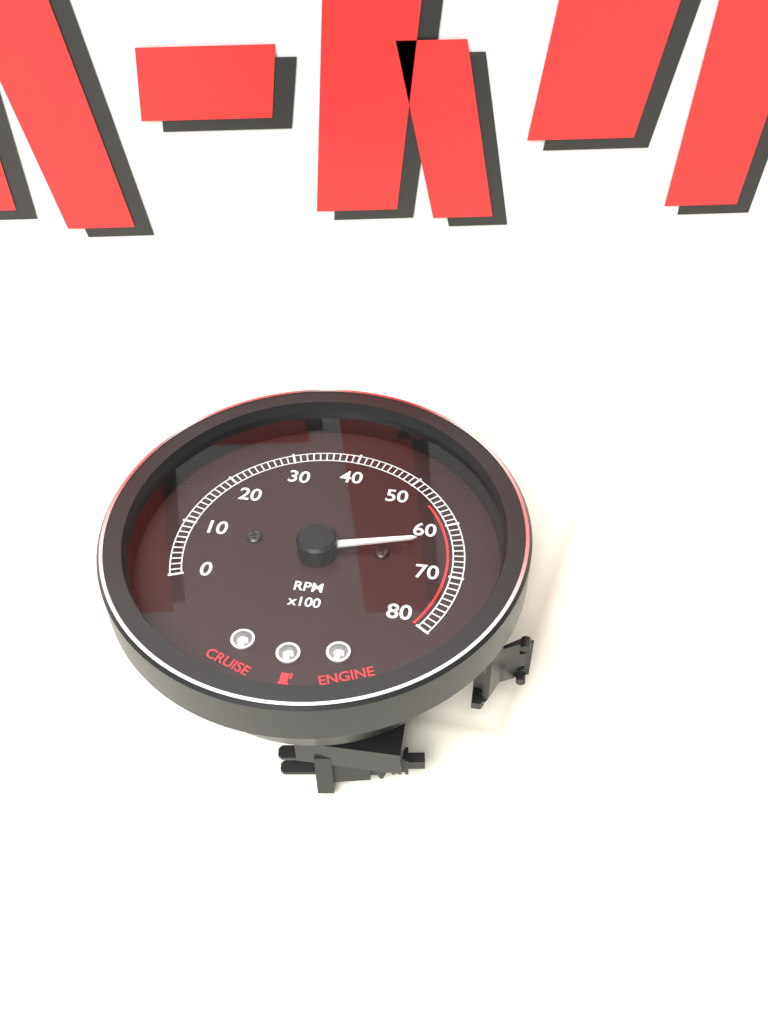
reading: 6300 RPM
